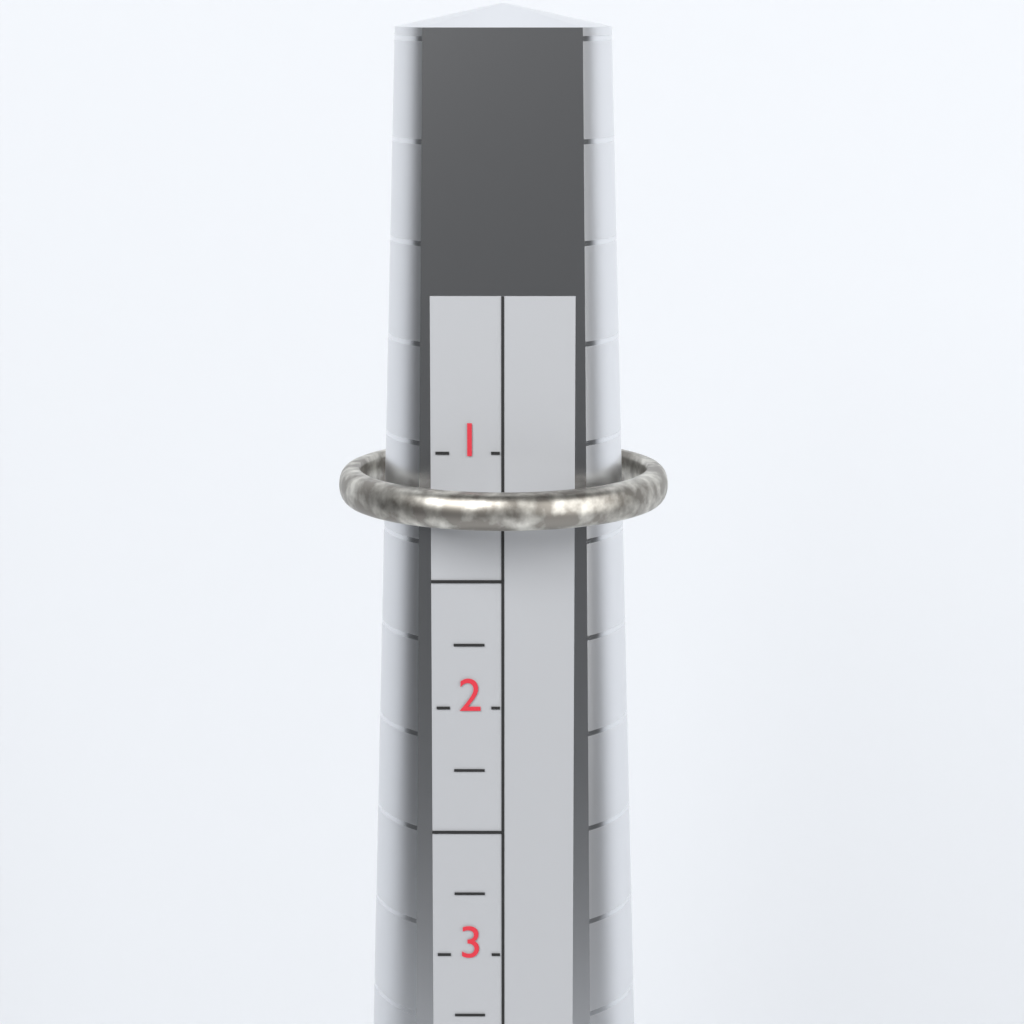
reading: 1.25 (no unit)
